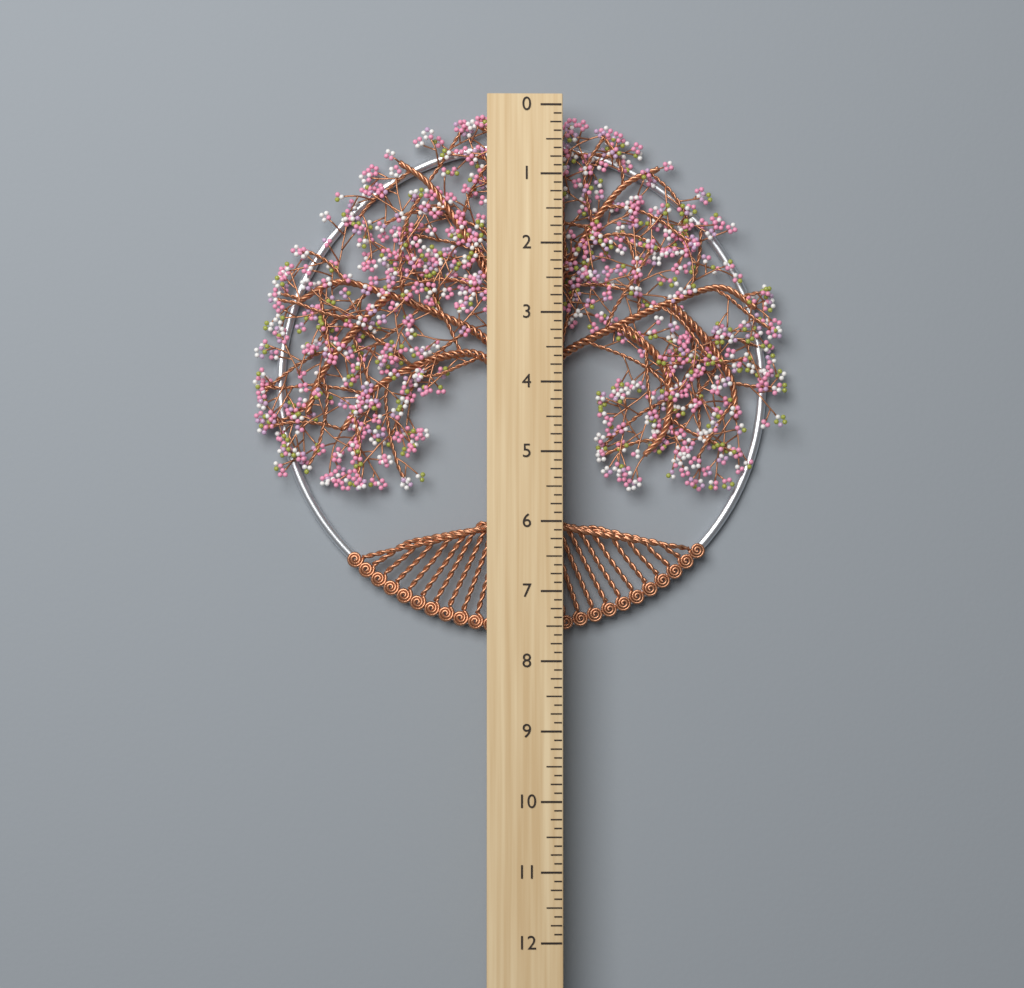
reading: 7.625 (no unit)
